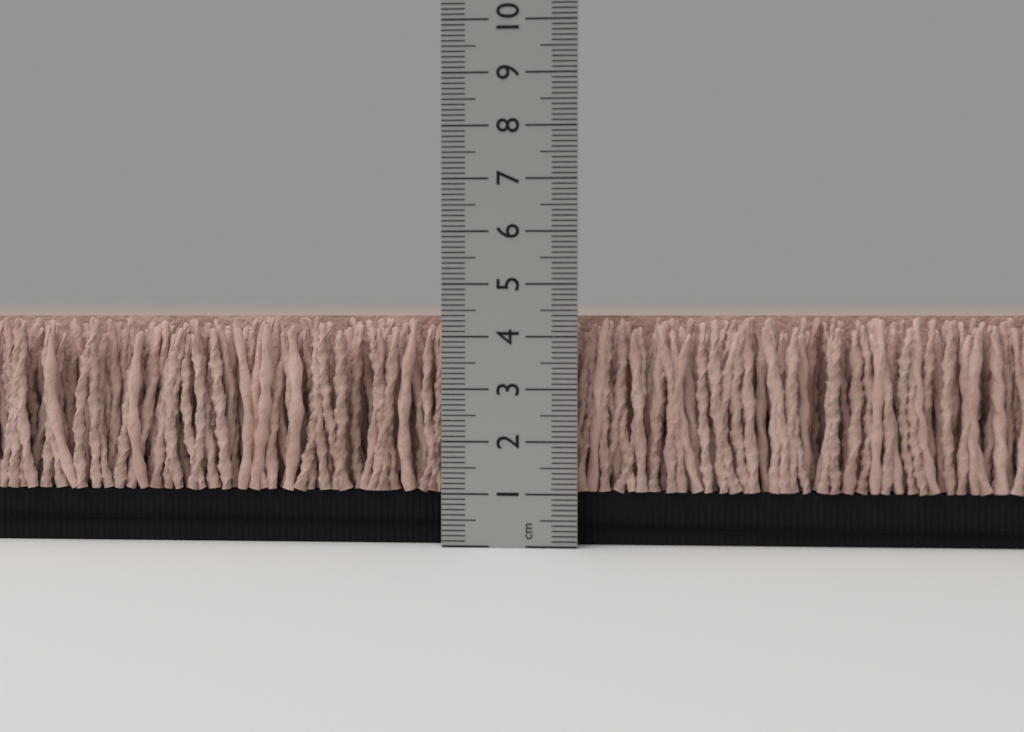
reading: 4.4 cm
